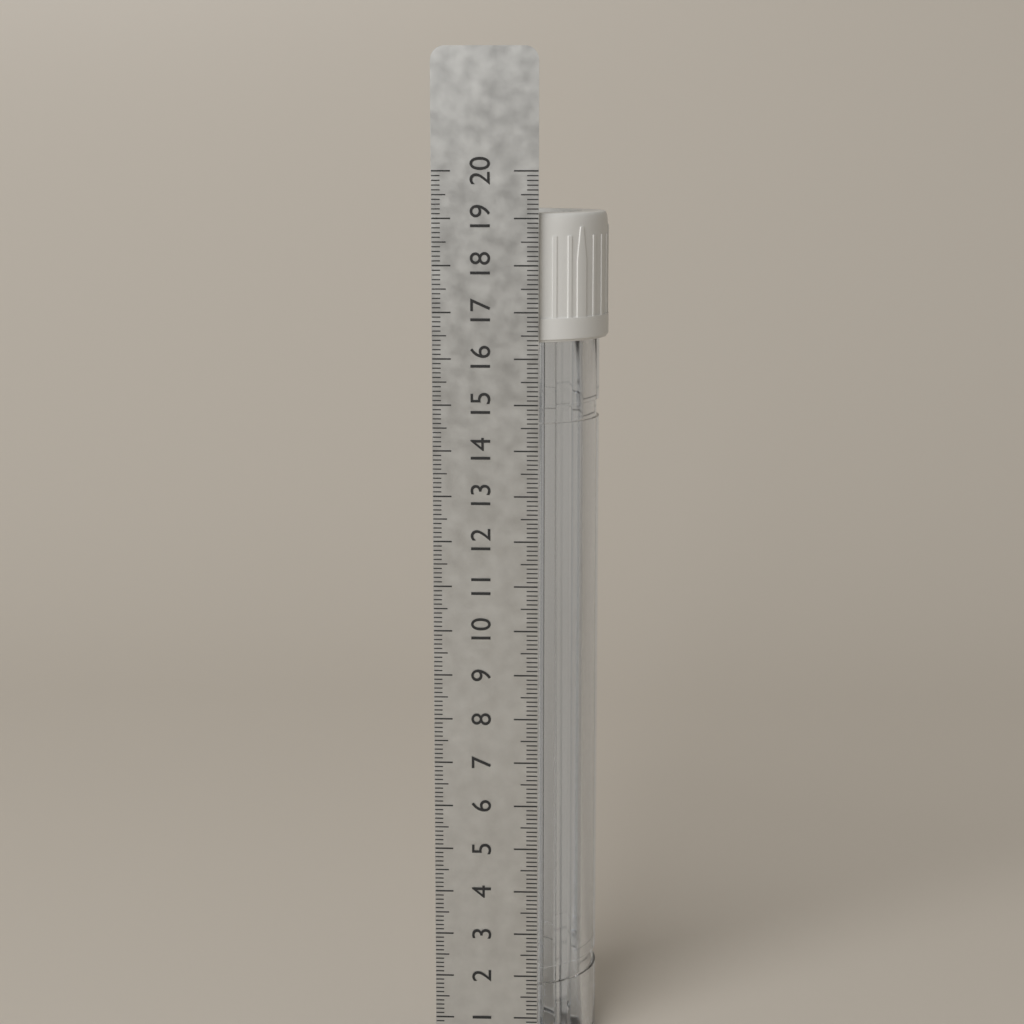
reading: 19.1 cm
